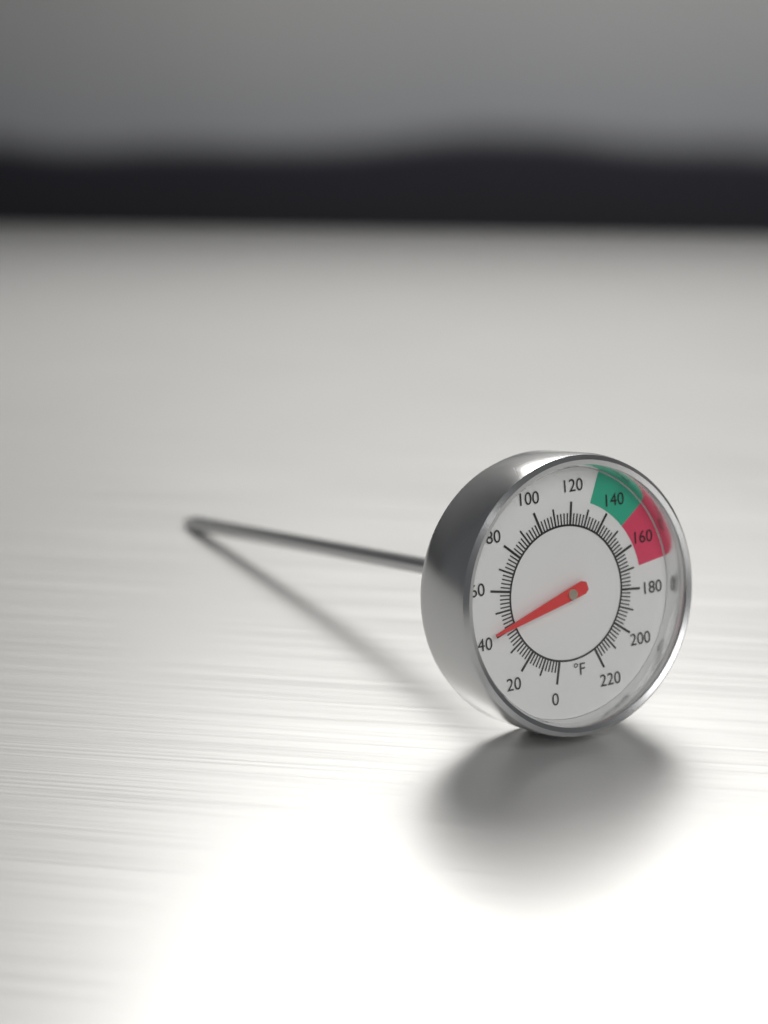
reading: 42 °F
